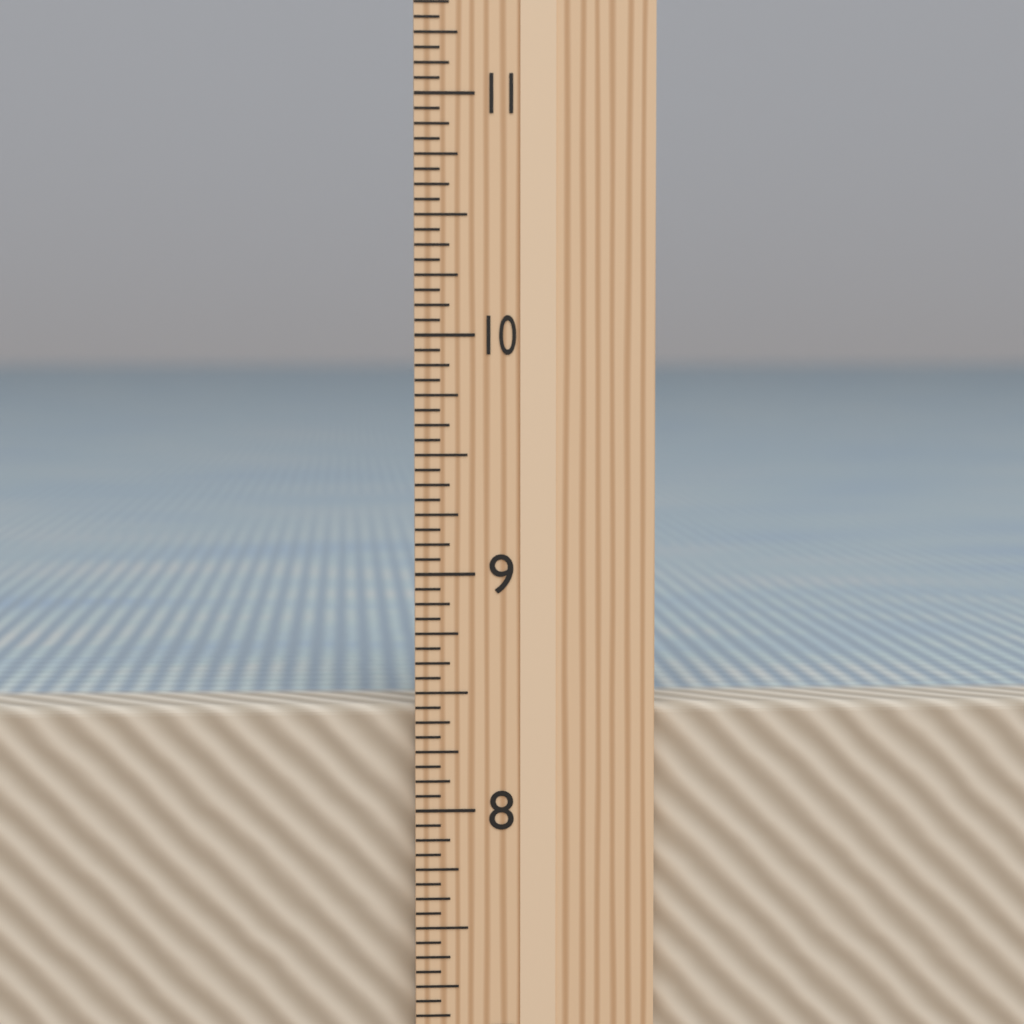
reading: 8.4375 in
